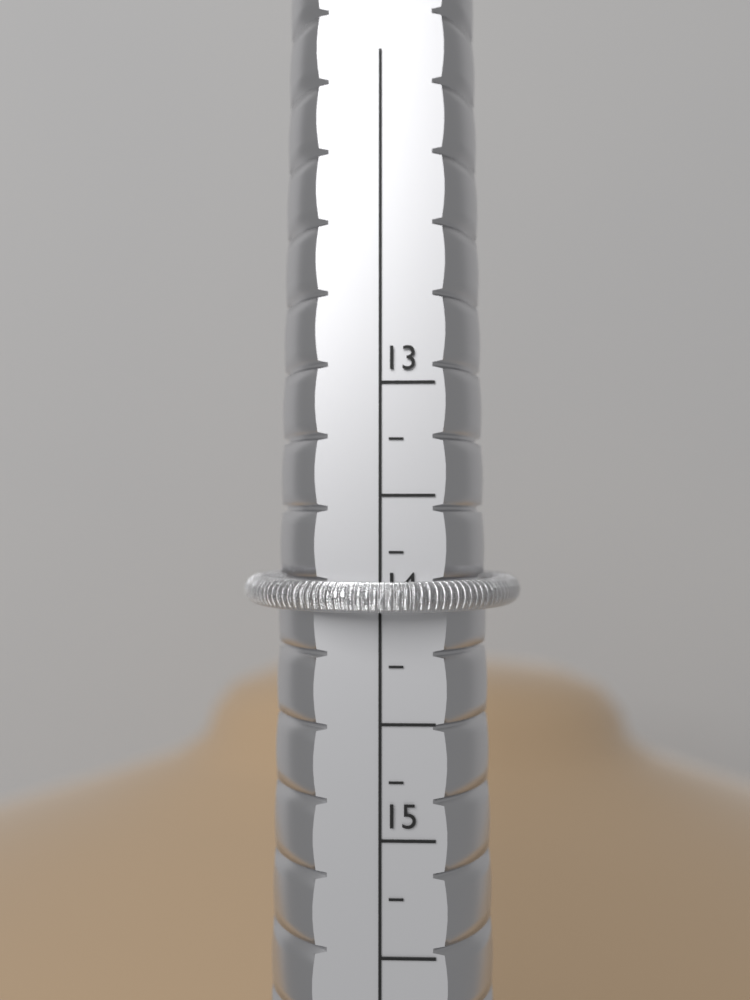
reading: 14.00 (no unit)
